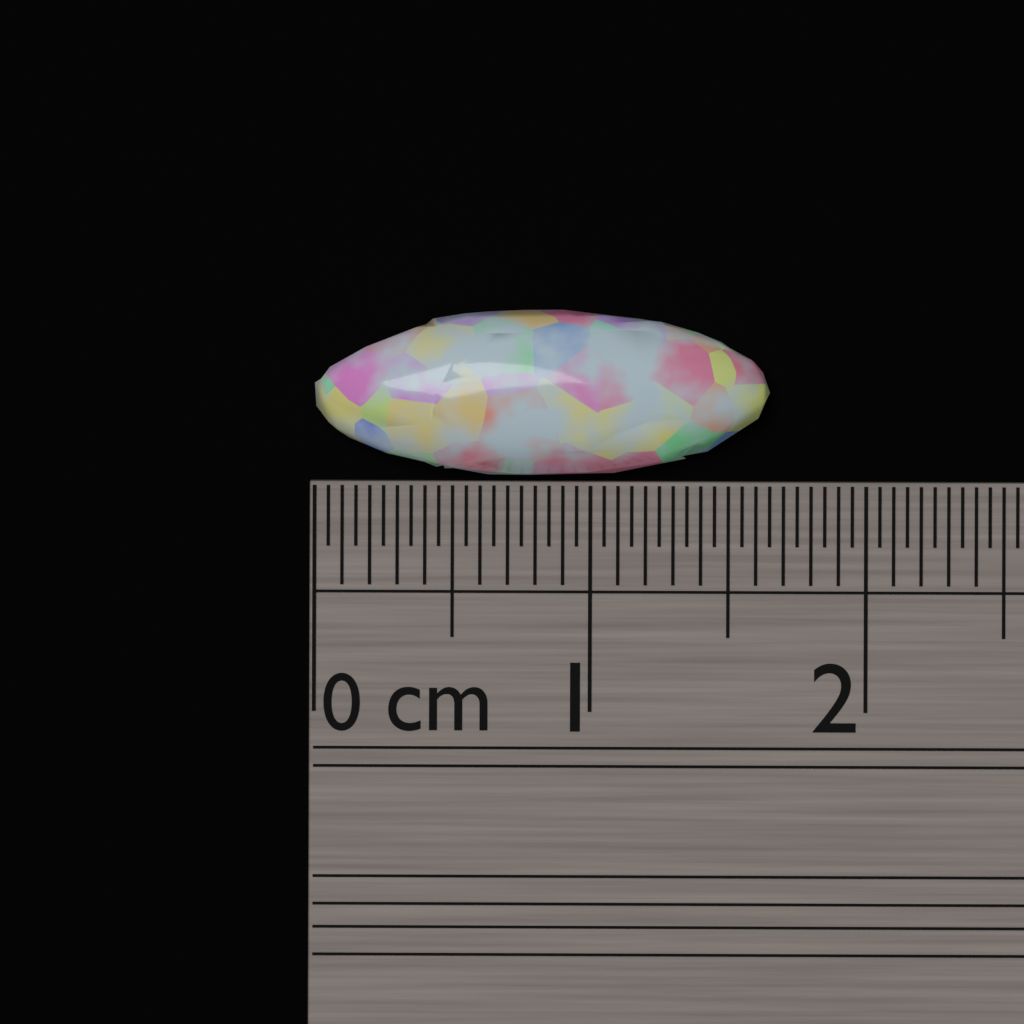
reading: 1.65 cm
